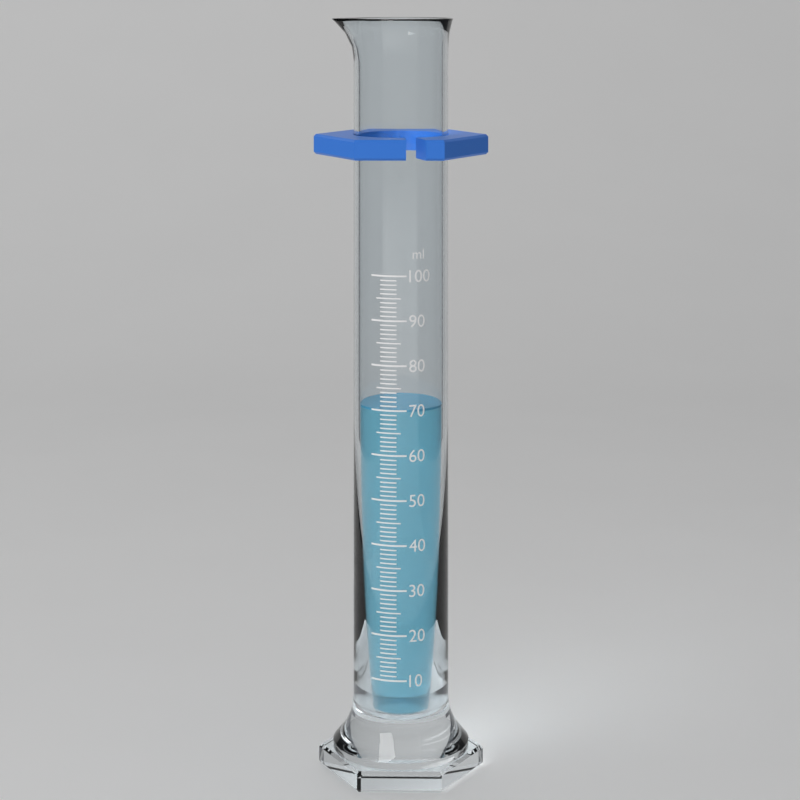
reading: 70 ml
